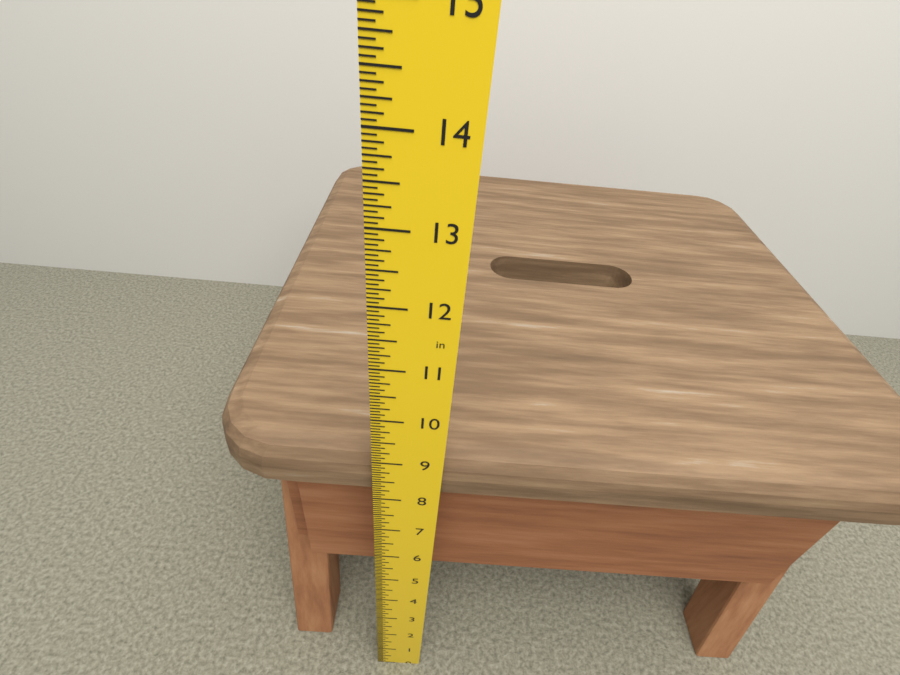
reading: 8.9375 in
